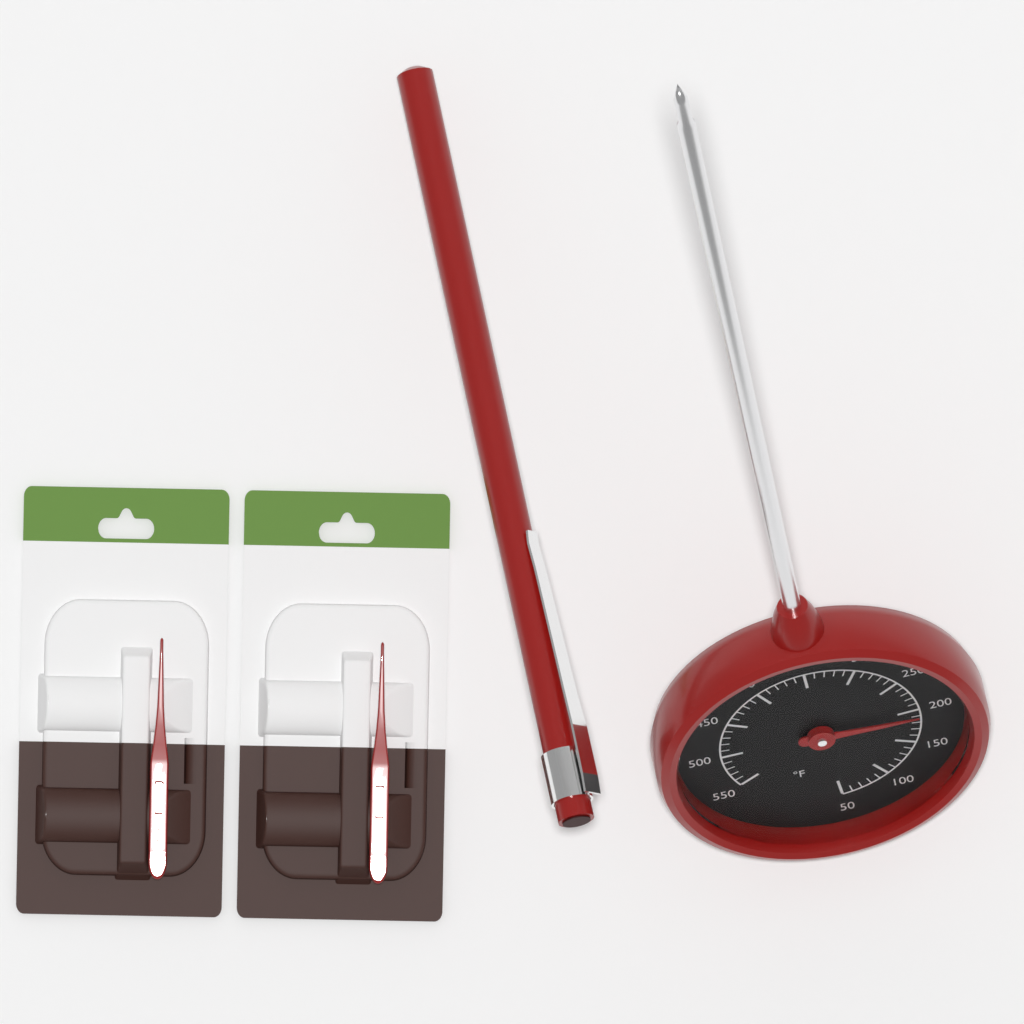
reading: 190 °F
